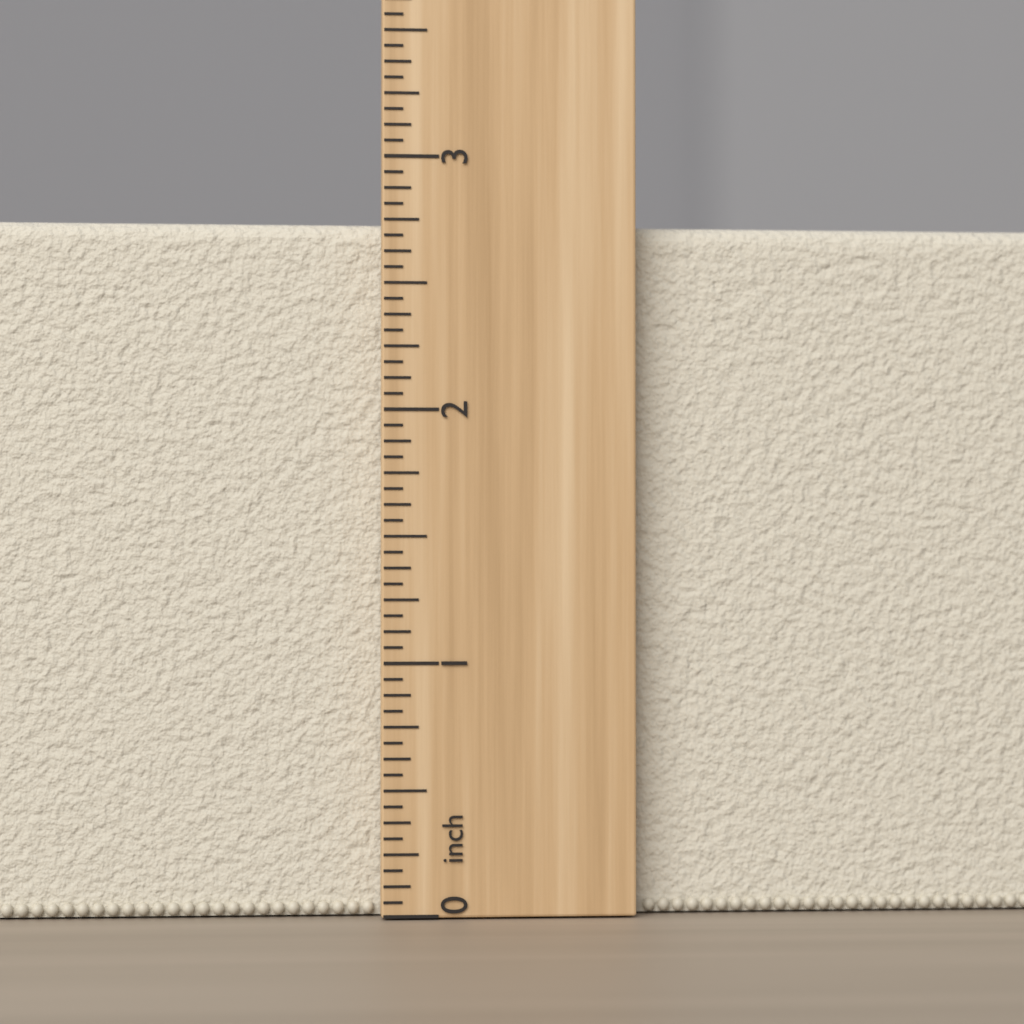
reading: 2.7500 inch
